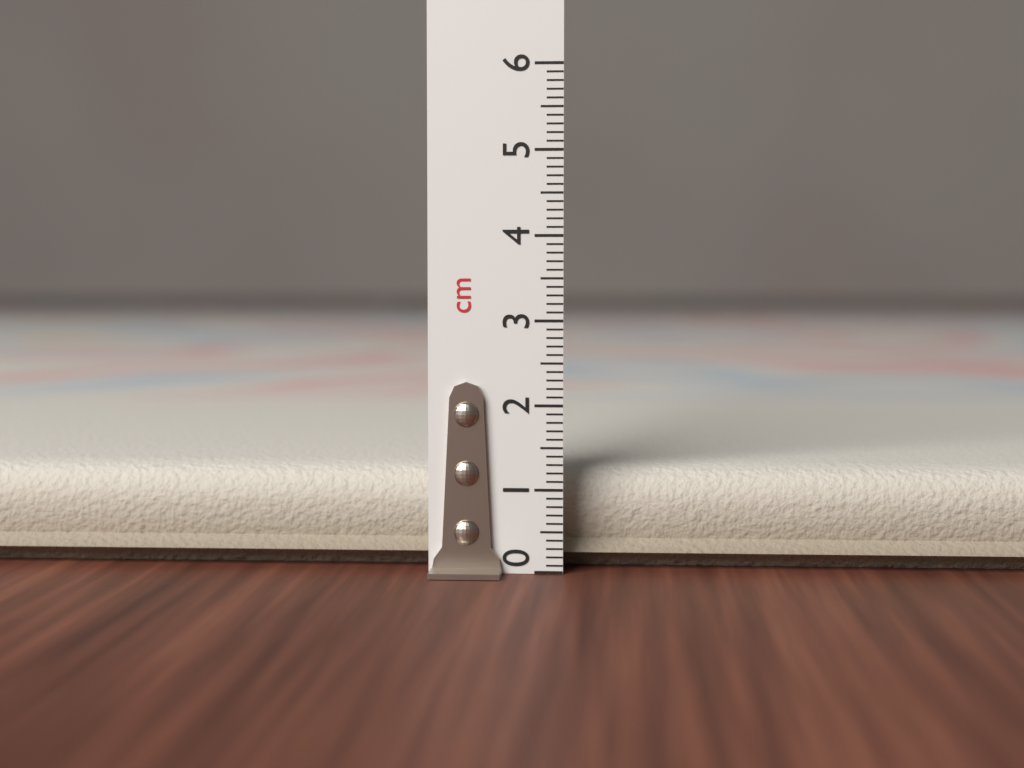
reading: 1.3 cm
